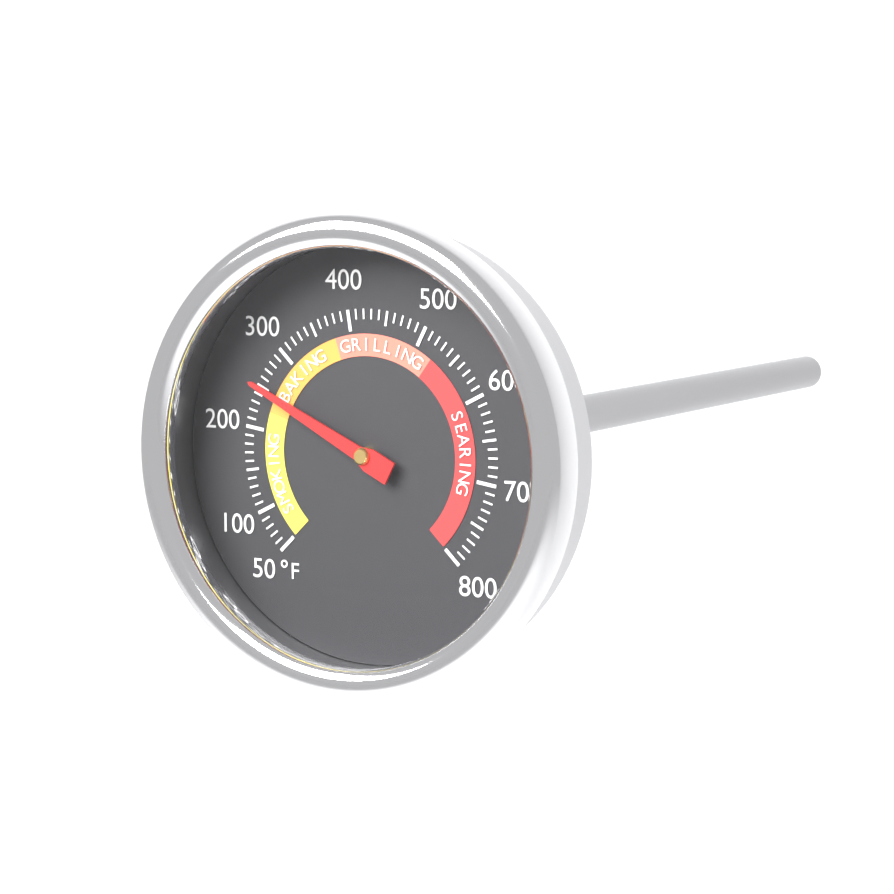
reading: 250 °F
